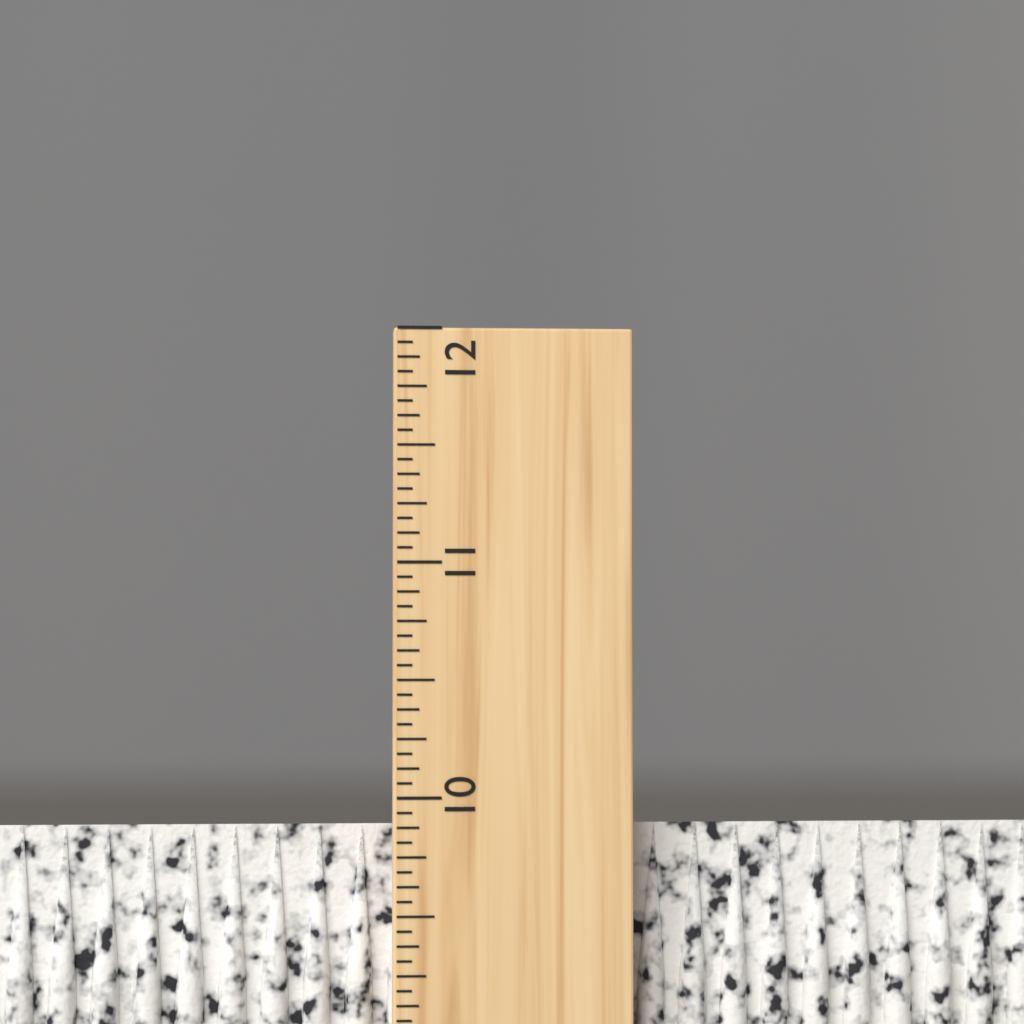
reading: 9.8750 inch
